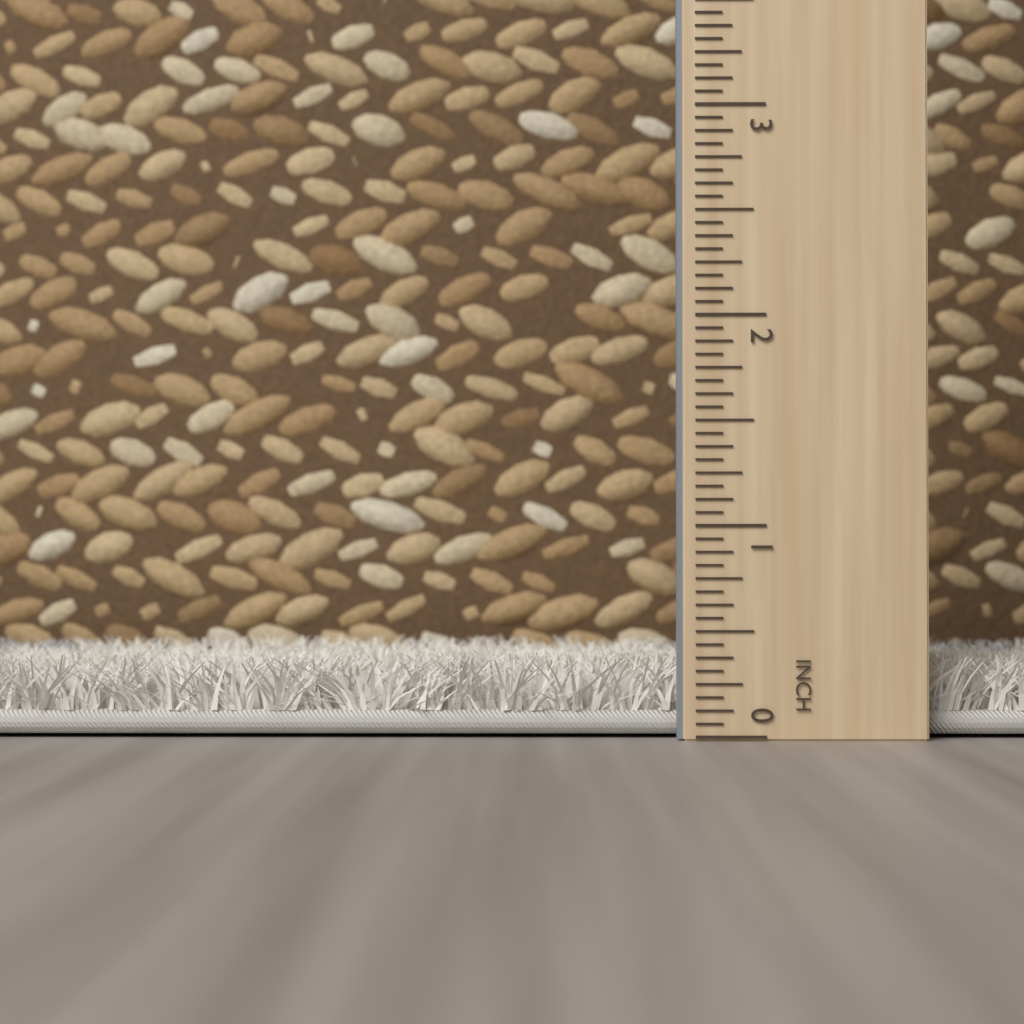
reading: 0.3750 inch
